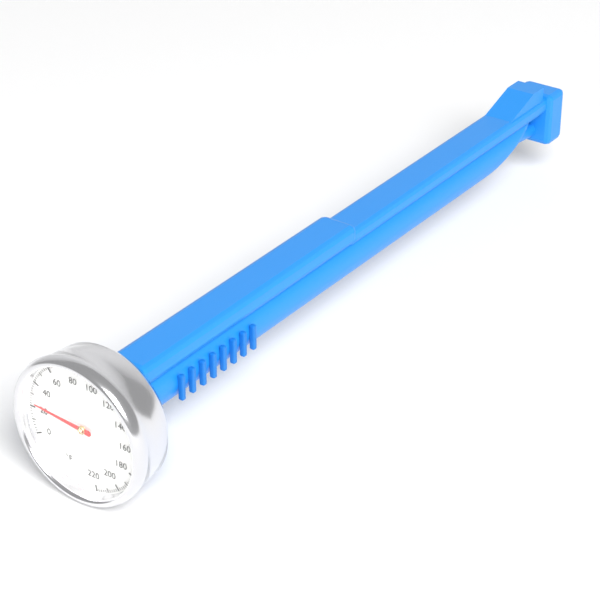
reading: 24 °F
